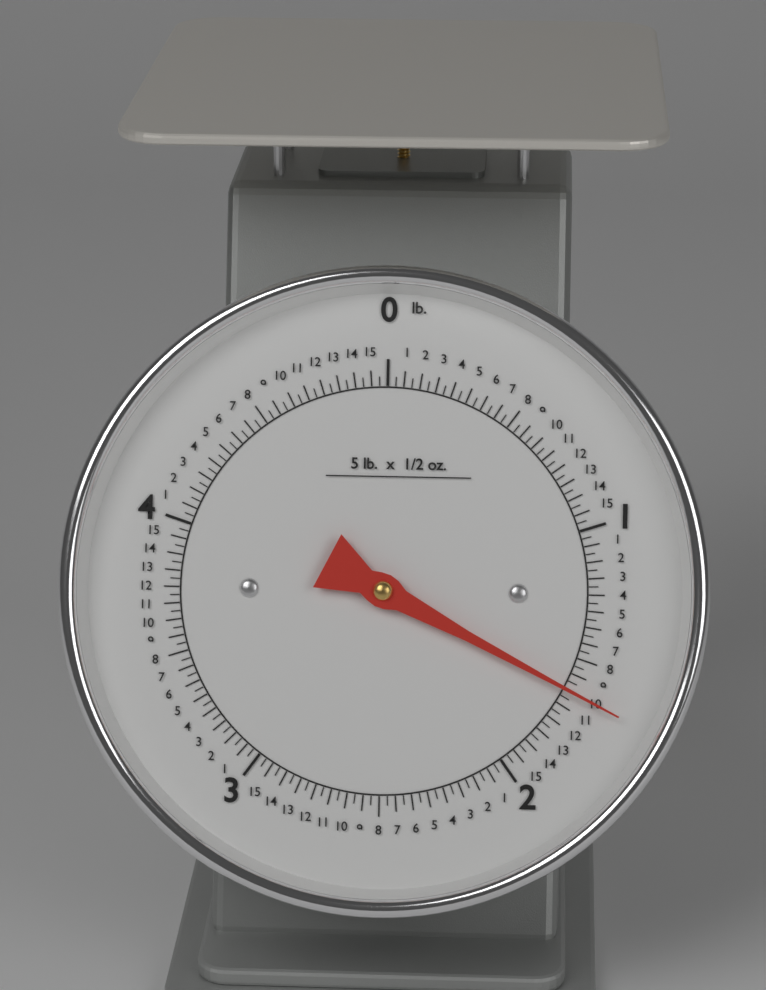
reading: 1.62500 lb
